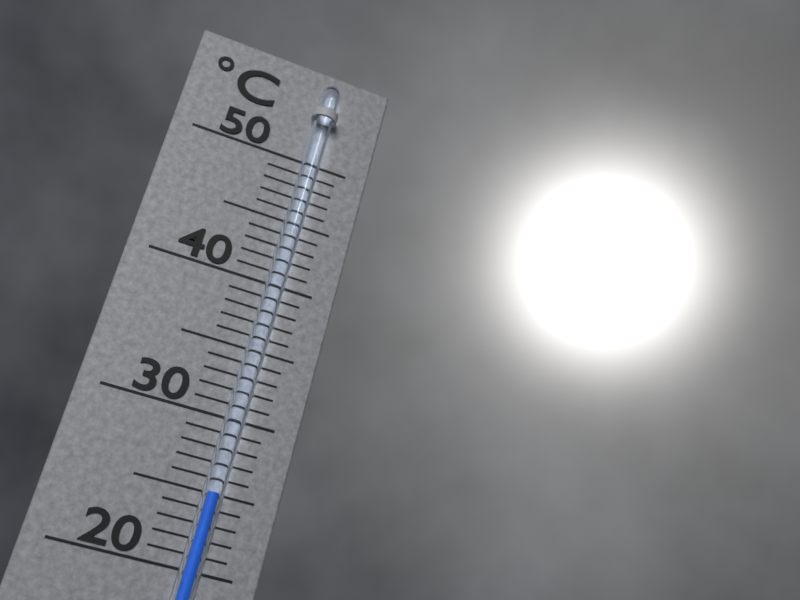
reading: 25 °C
